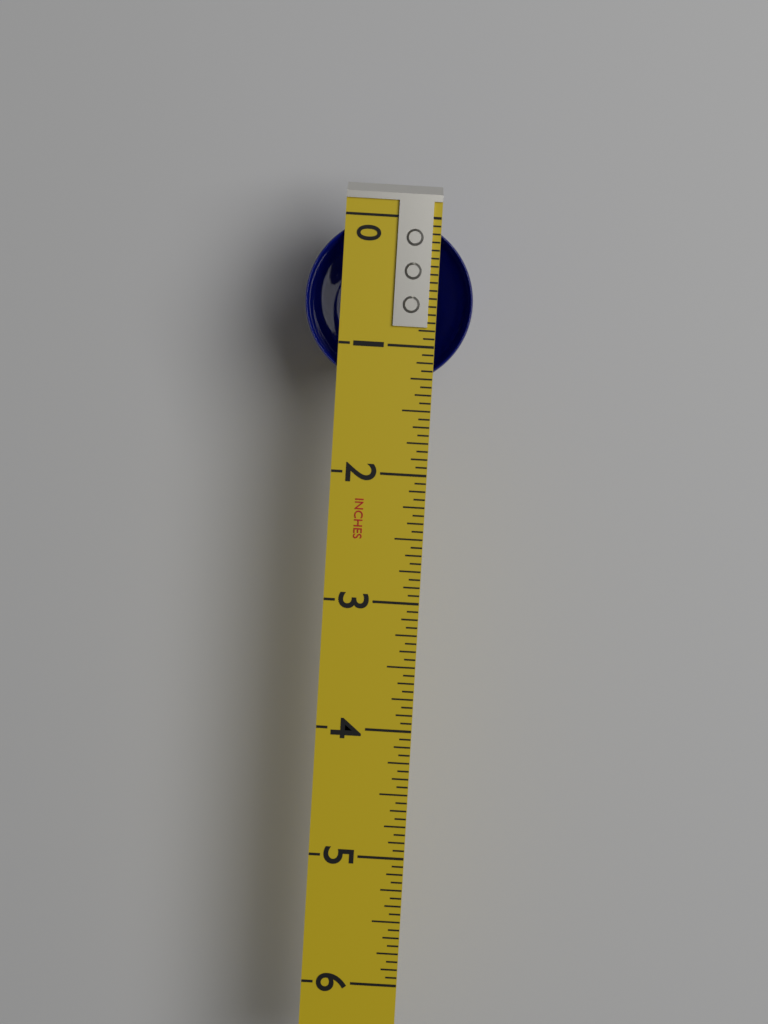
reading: 1.3125 in
